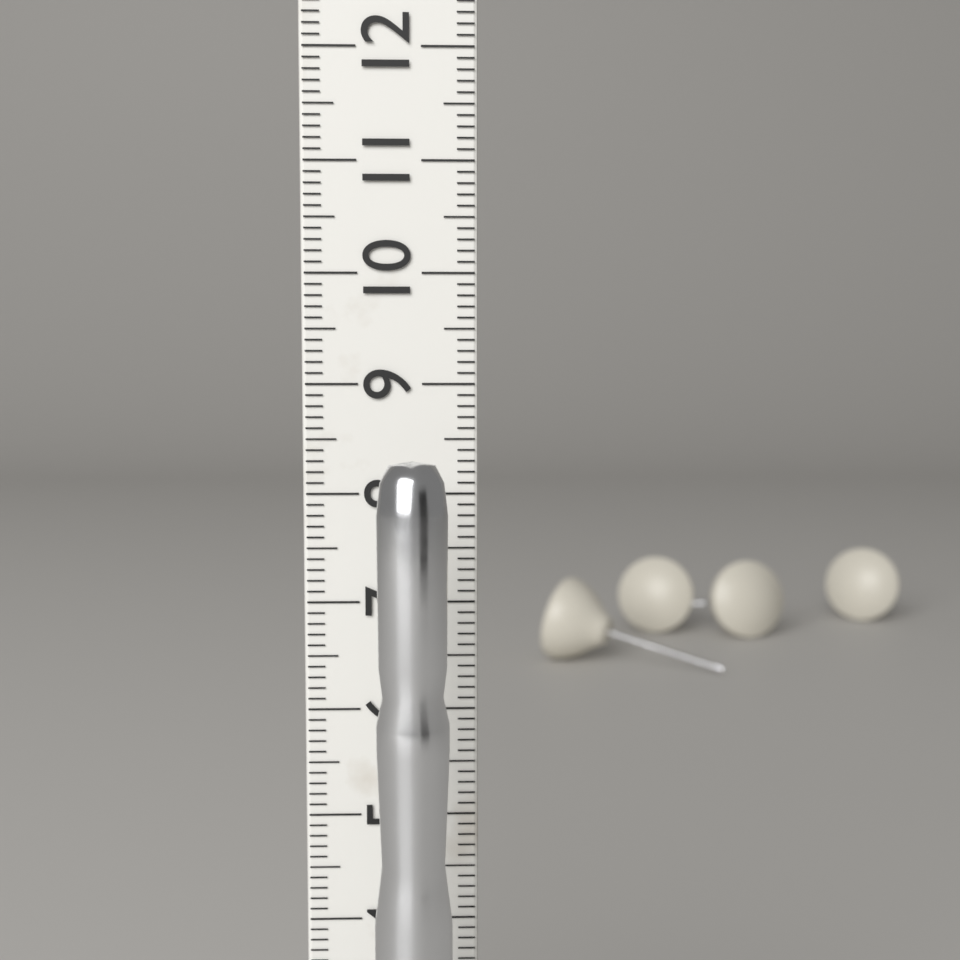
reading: 8.4 cm
